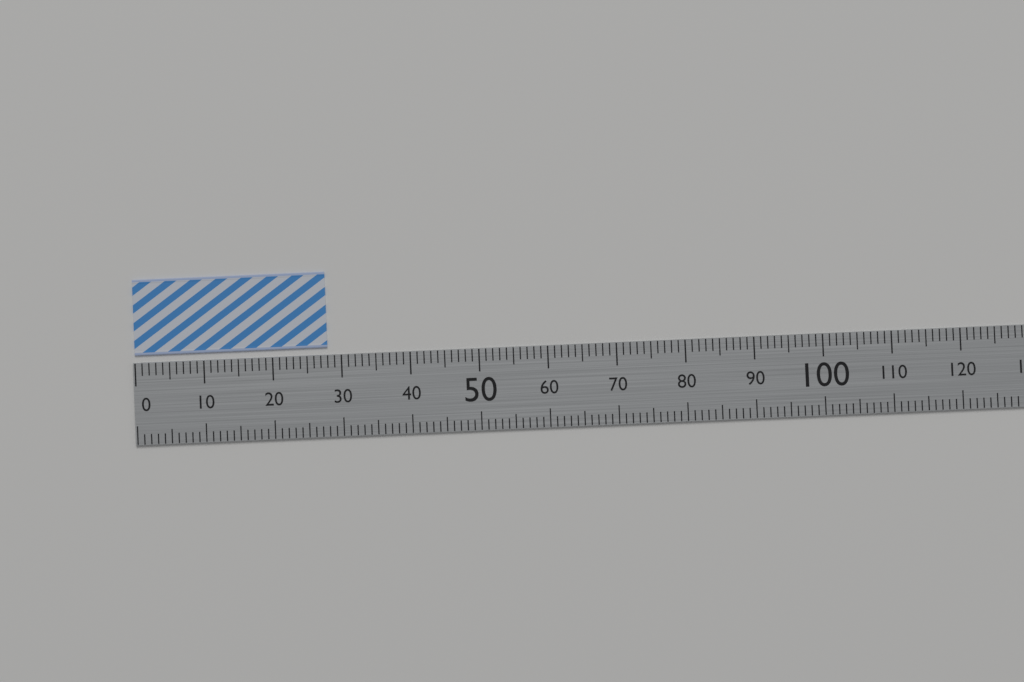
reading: 28 (no unit)
